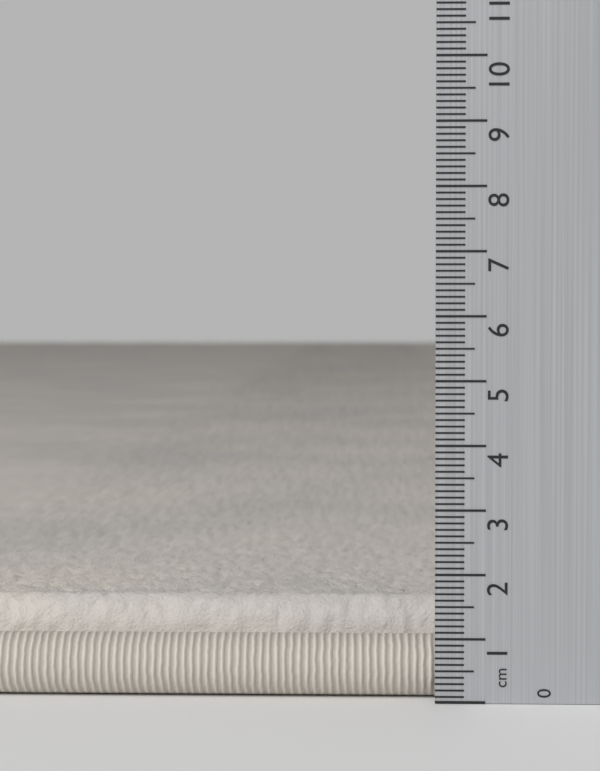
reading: 1.5 cm
